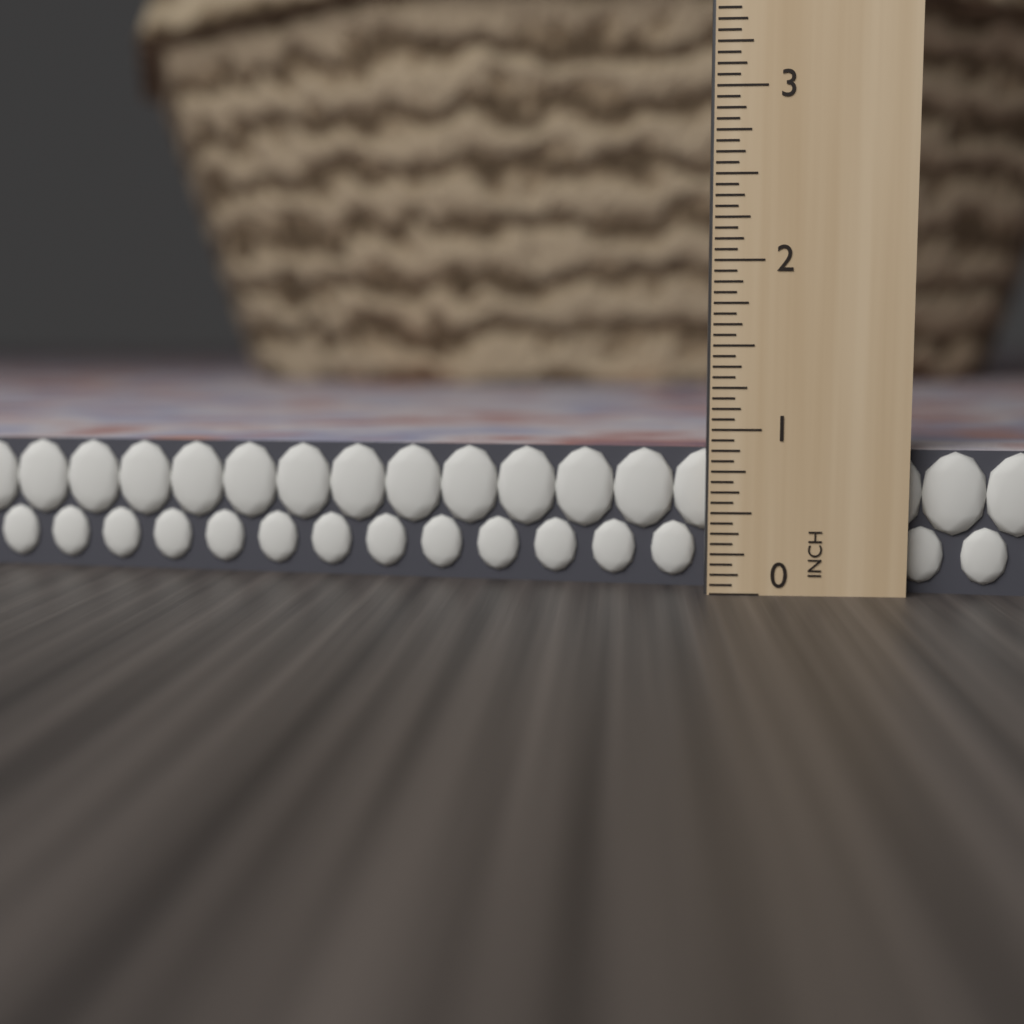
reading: 0.8750 in
